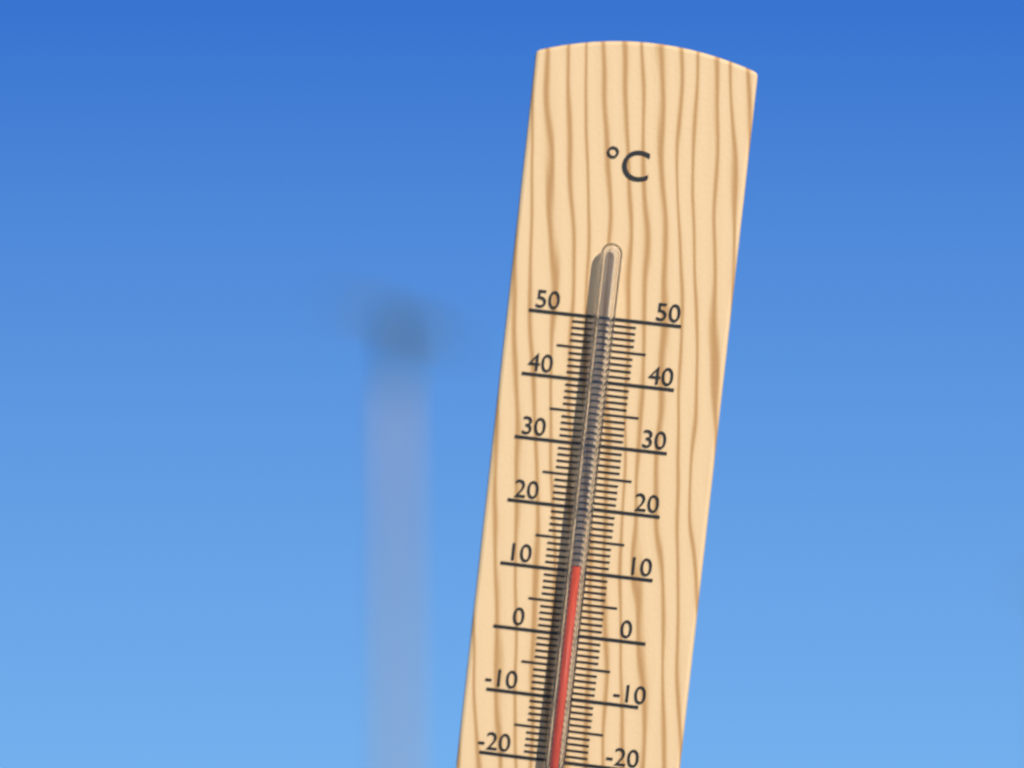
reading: 11 °C
